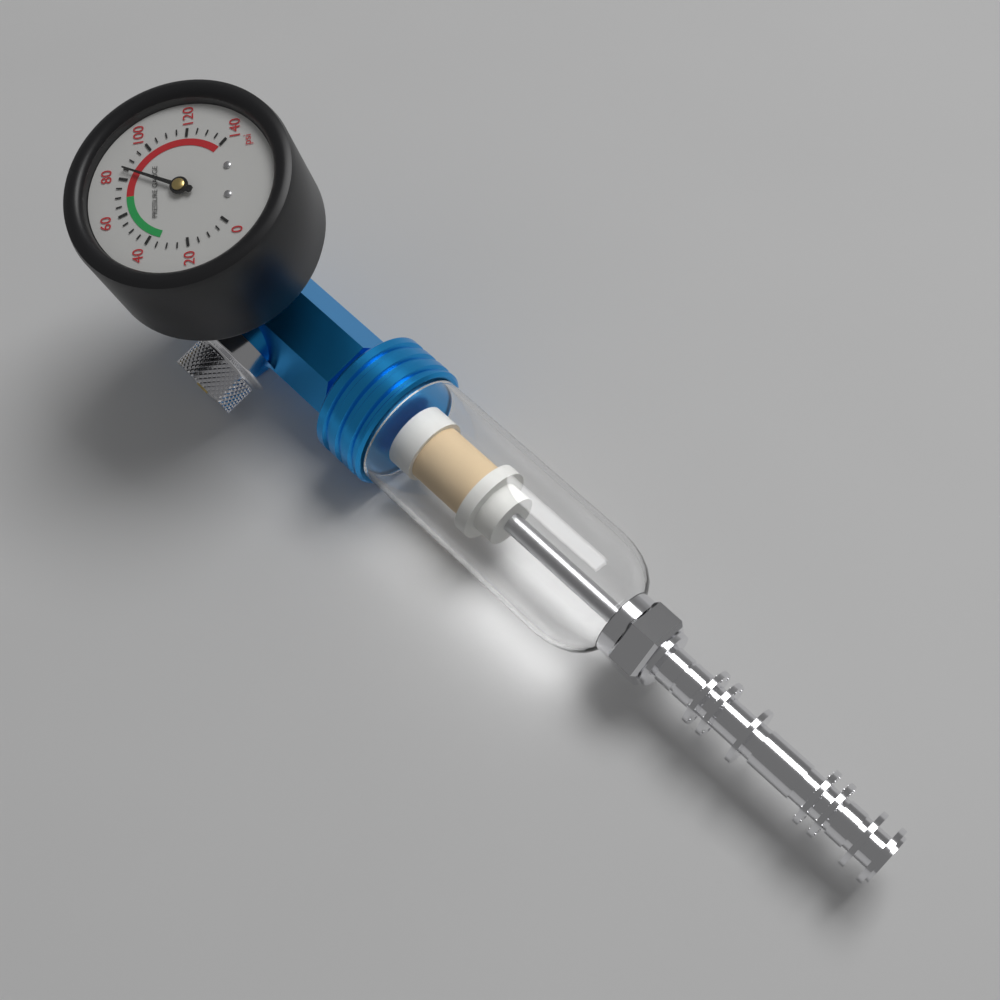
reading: 85 psi
